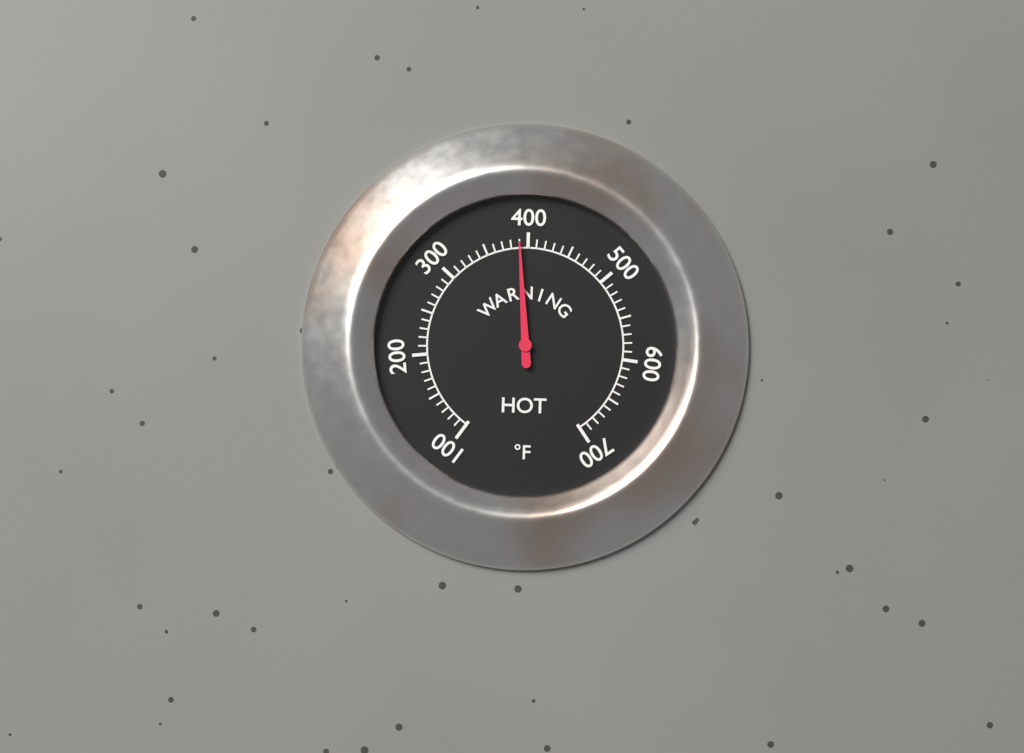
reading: 390 °F
